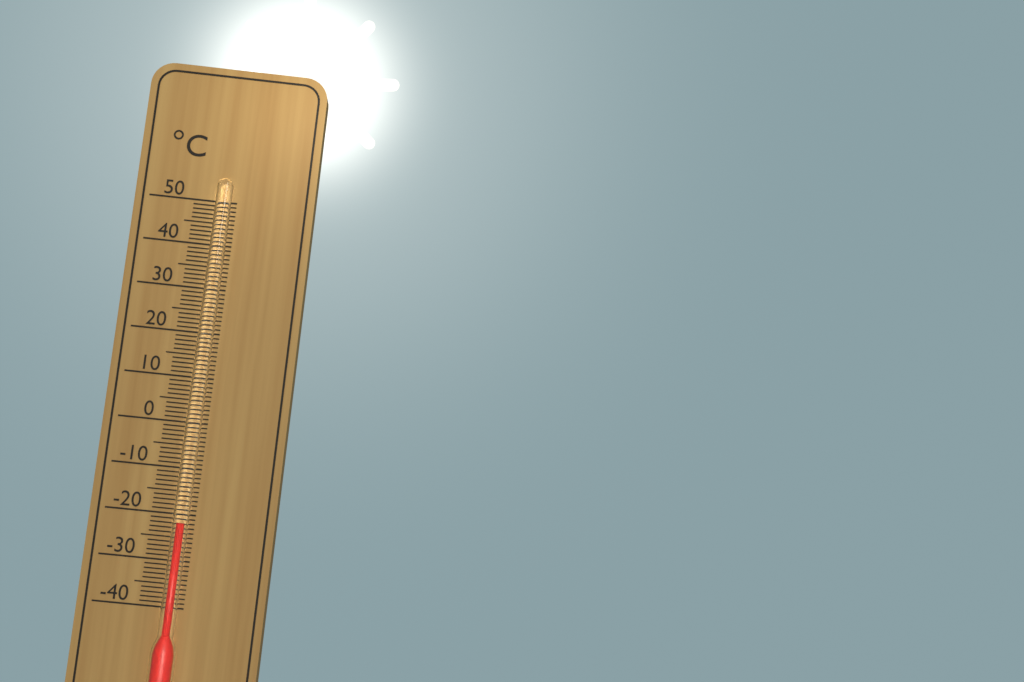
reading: -22 °C
